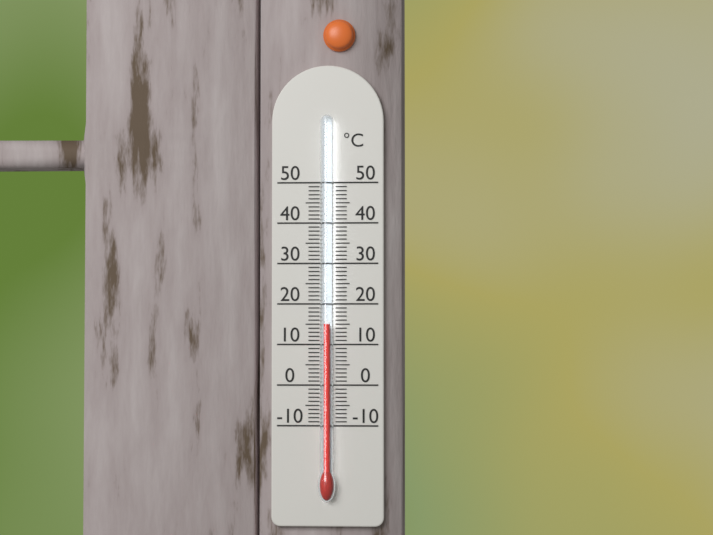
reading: 15 °C
